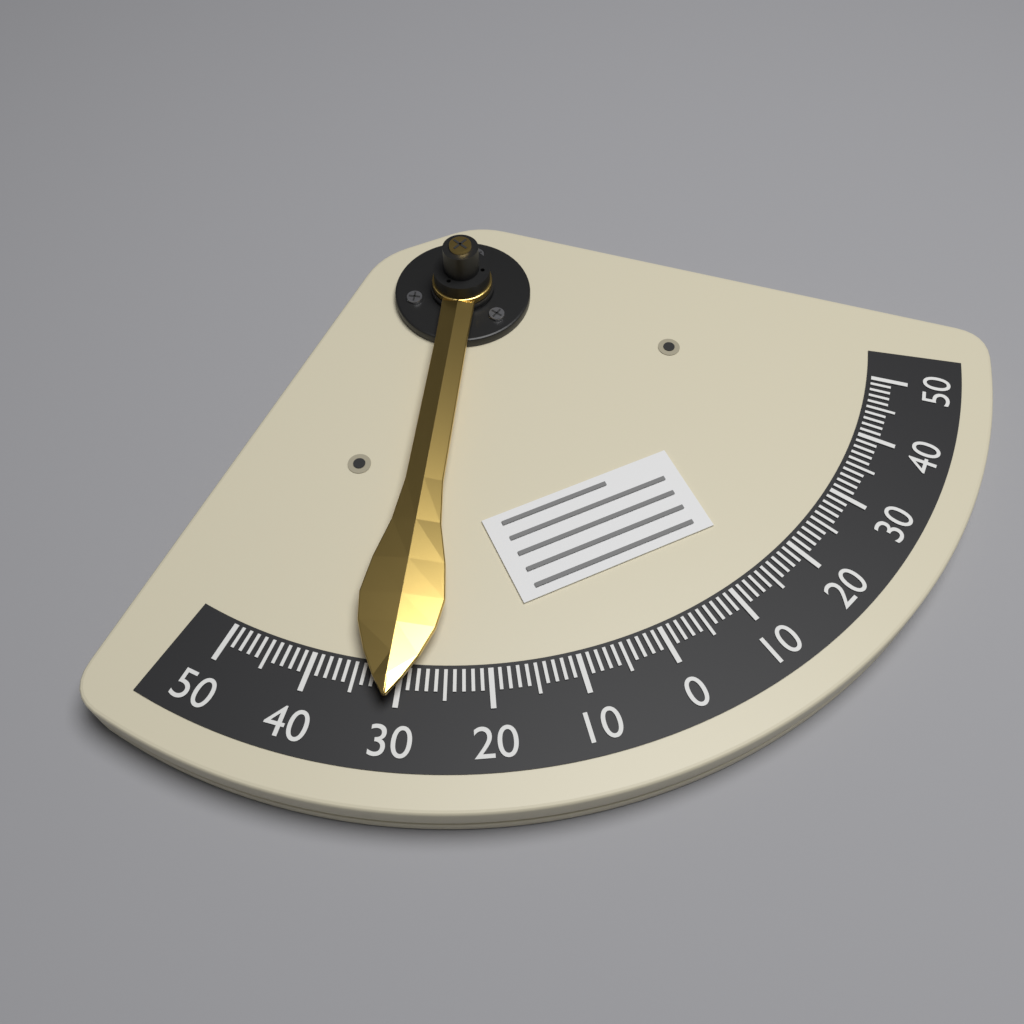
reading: 31 (no unit)
